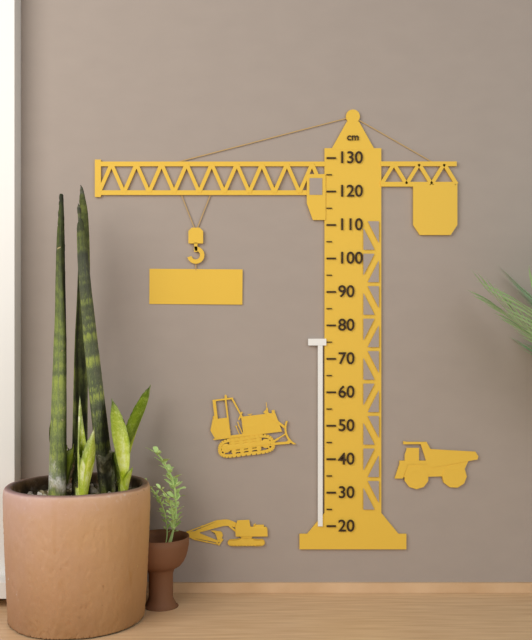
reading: 76 cm
